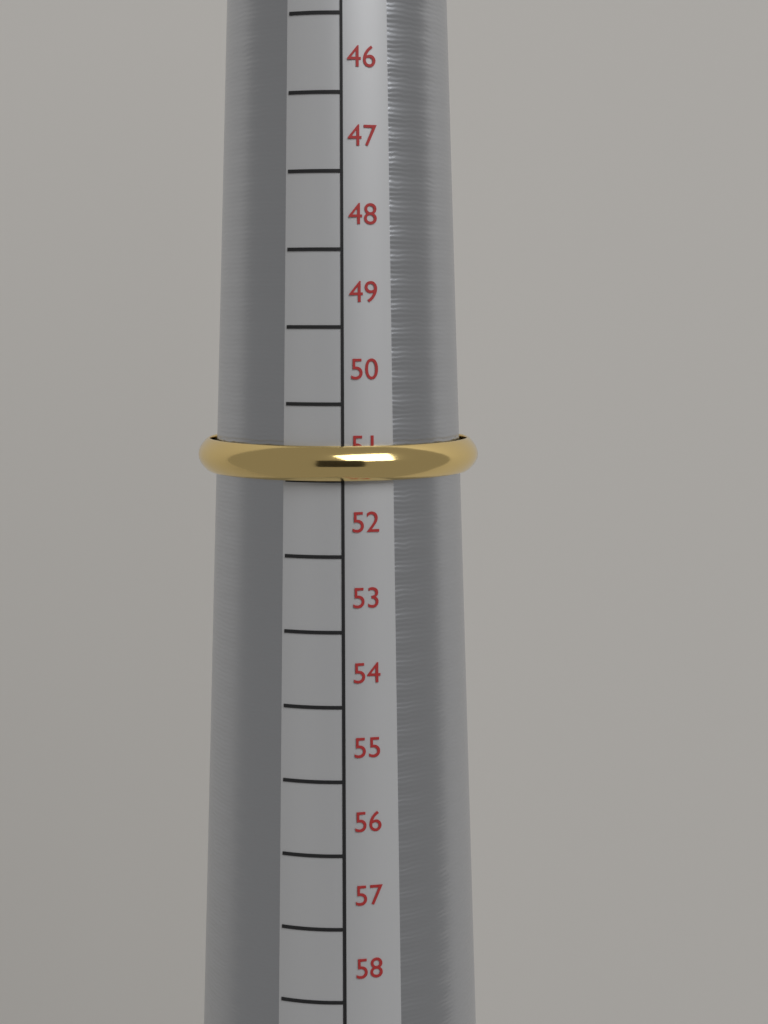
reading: 51 mm
